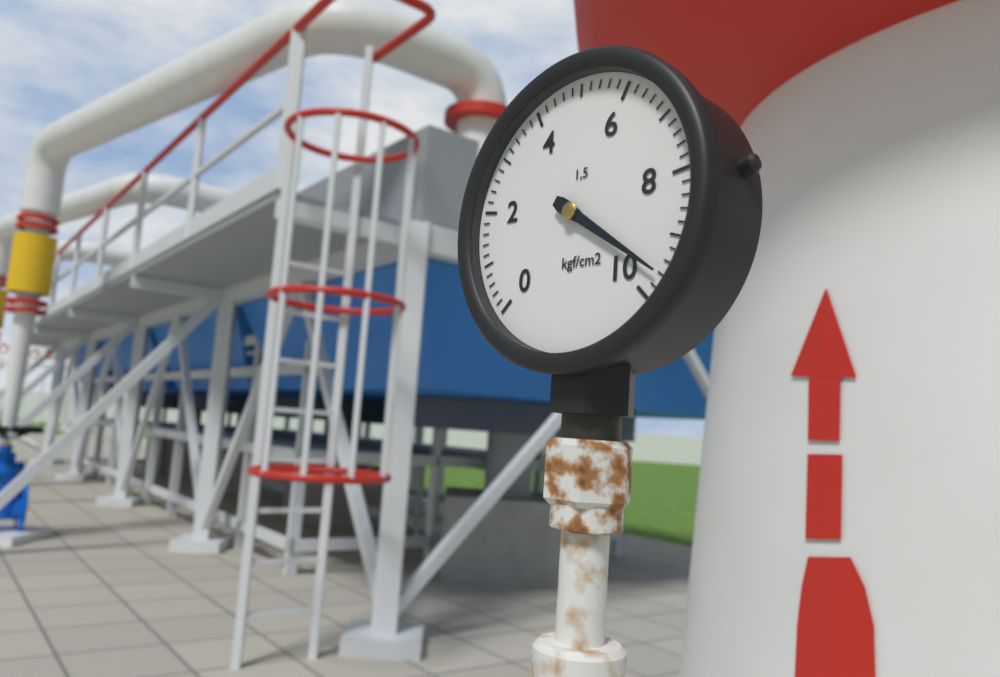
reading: 9.6 kgf/cm²
